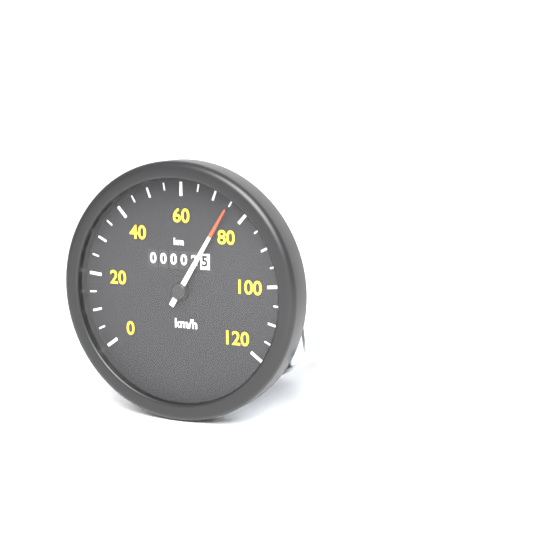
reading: 75 km/h
